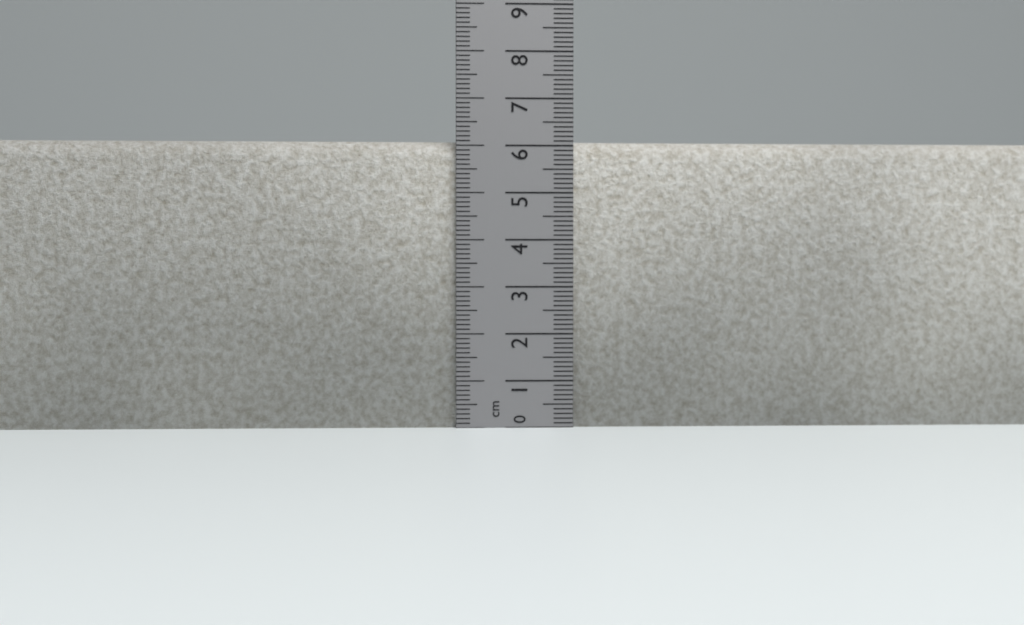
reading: 6.1 cm
